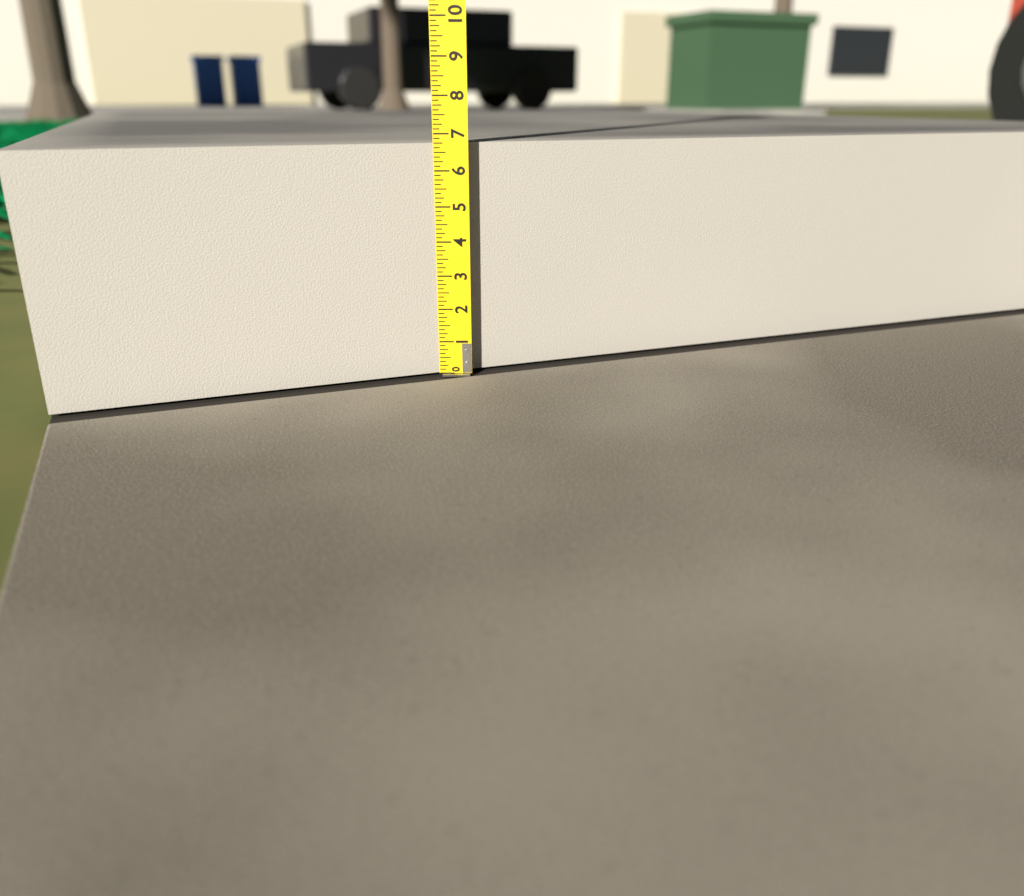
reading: 6.750 (no unit)
